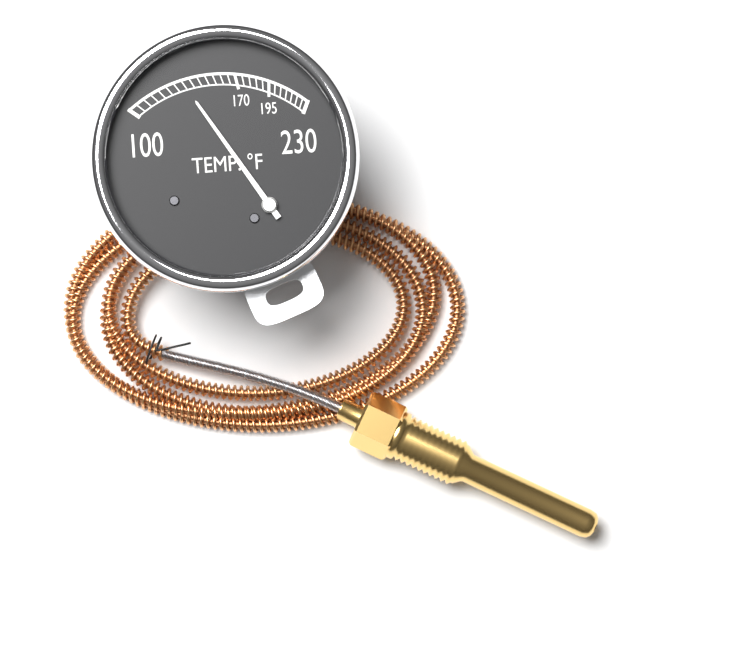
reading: 135 °F
